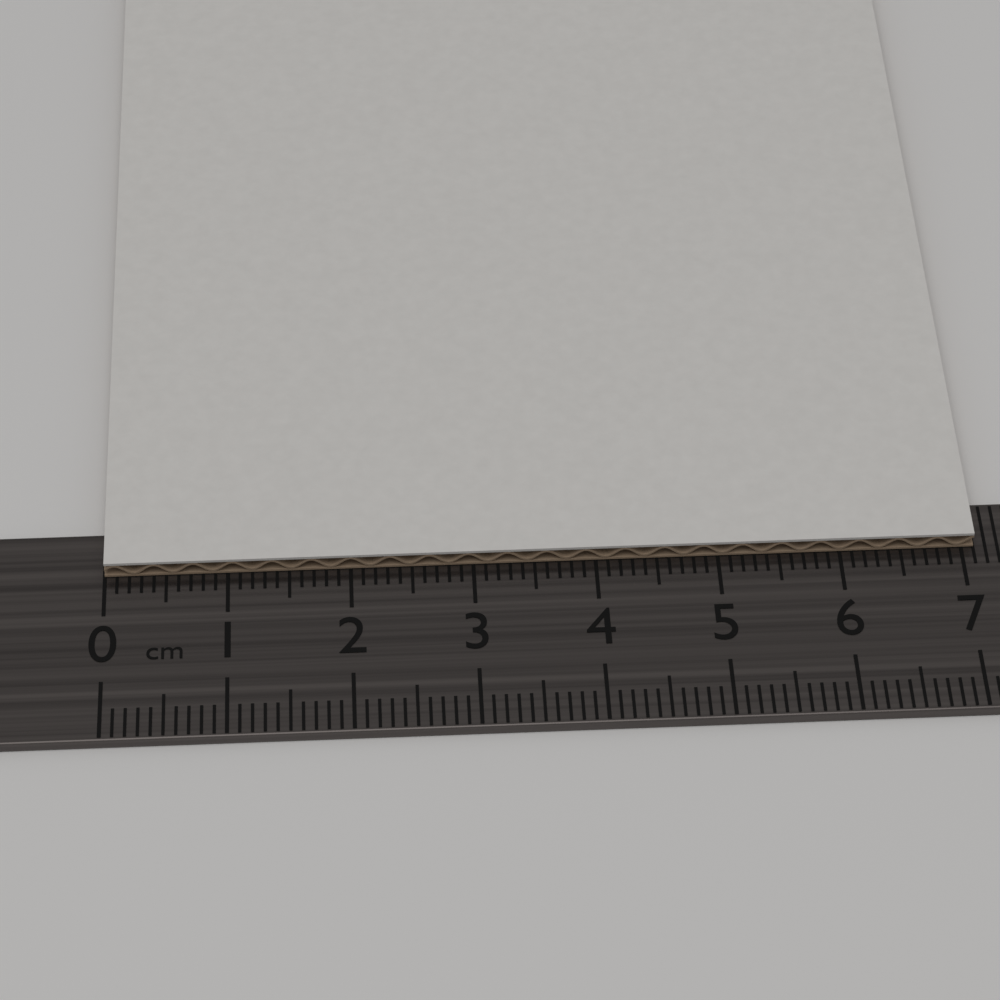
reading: 7.1 cm
